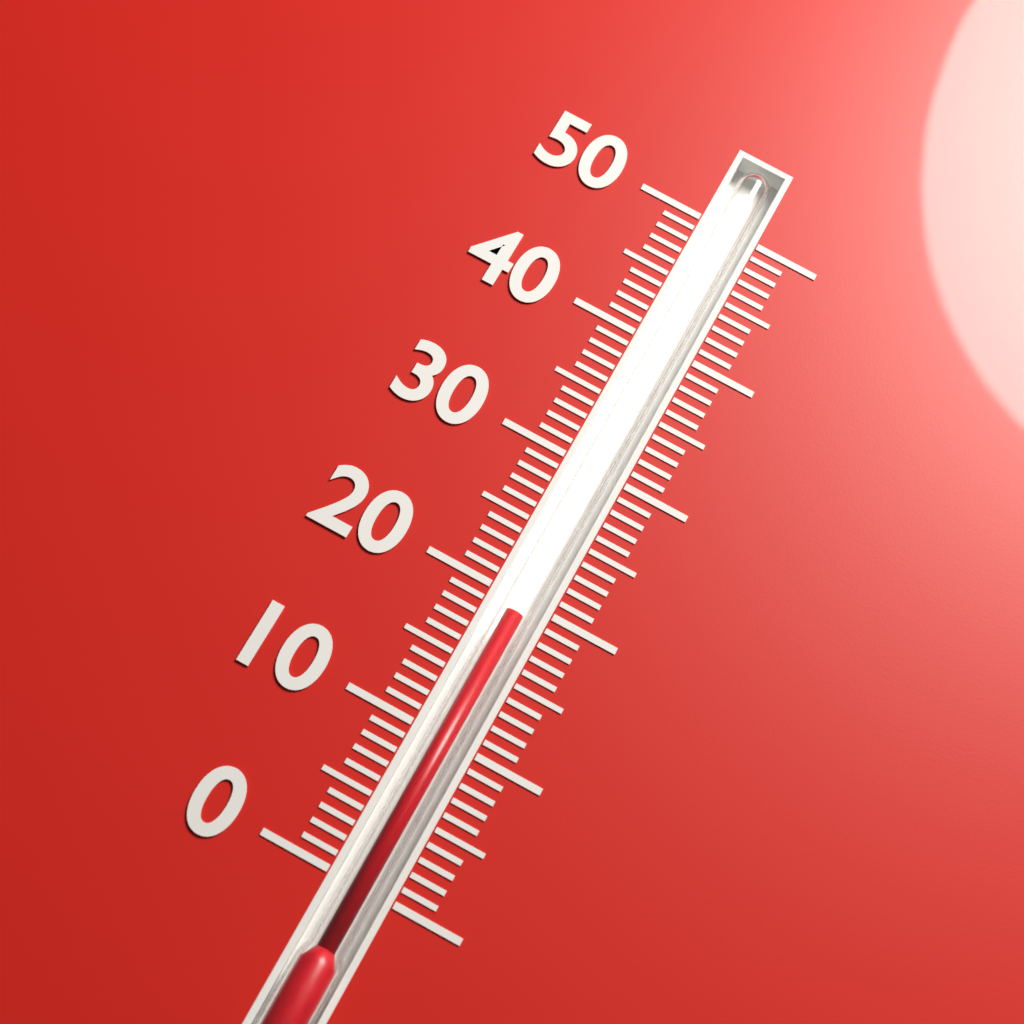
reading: 19 (no unit)
